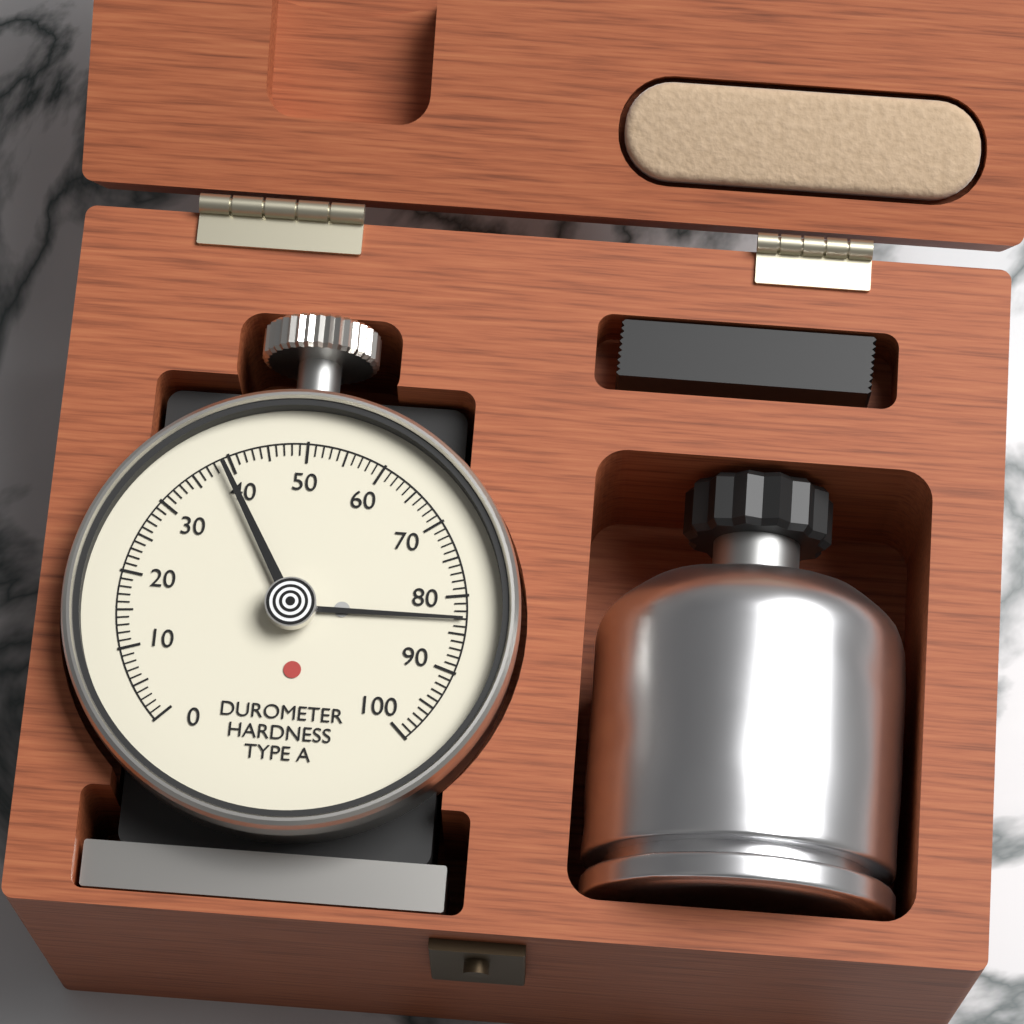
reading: 83 Shore A
